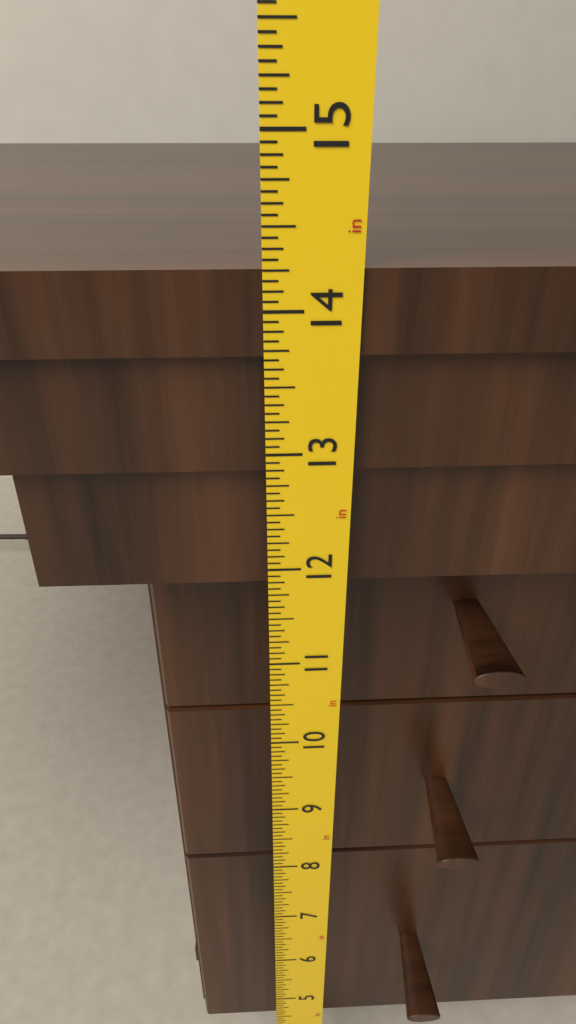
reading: 14.2500 in
